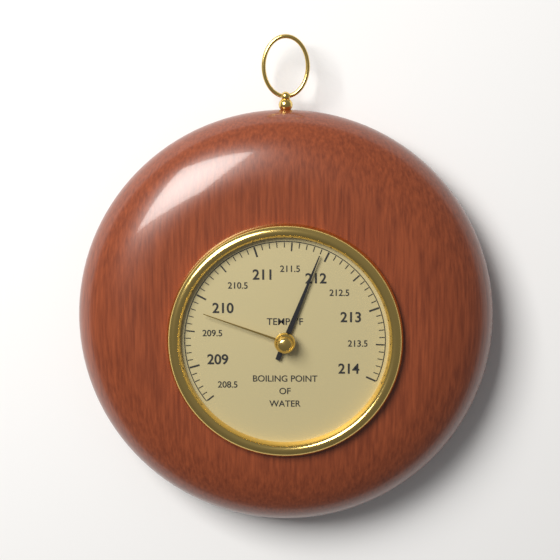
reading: 211.9 °F
